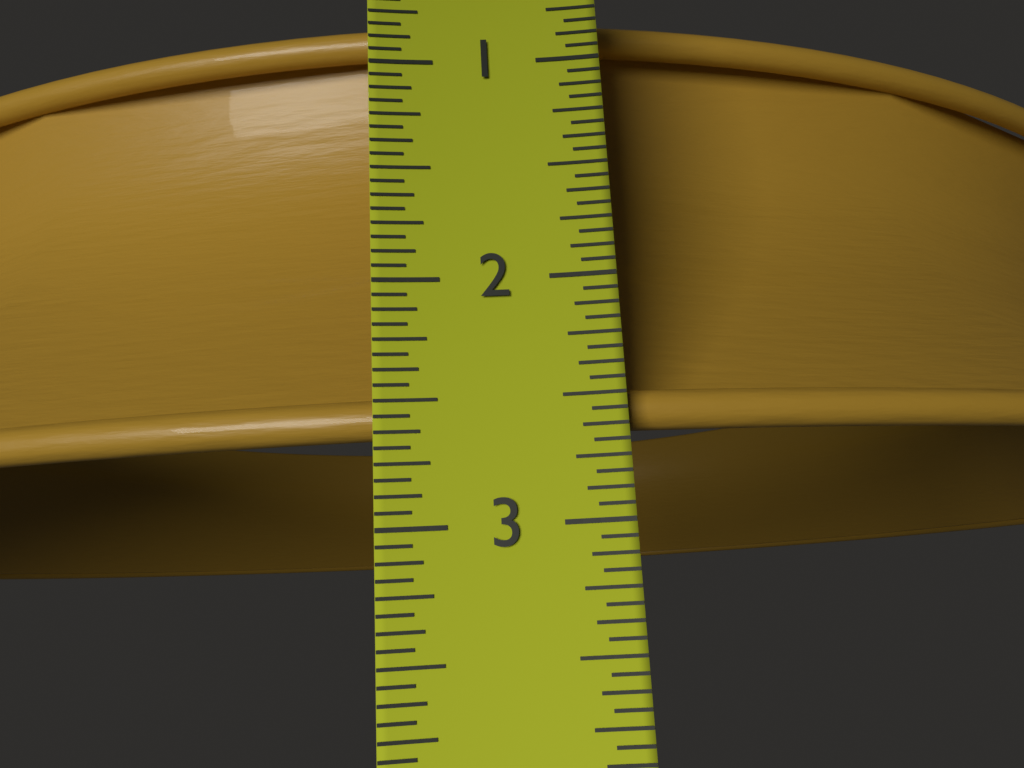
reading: 2.6250 in
